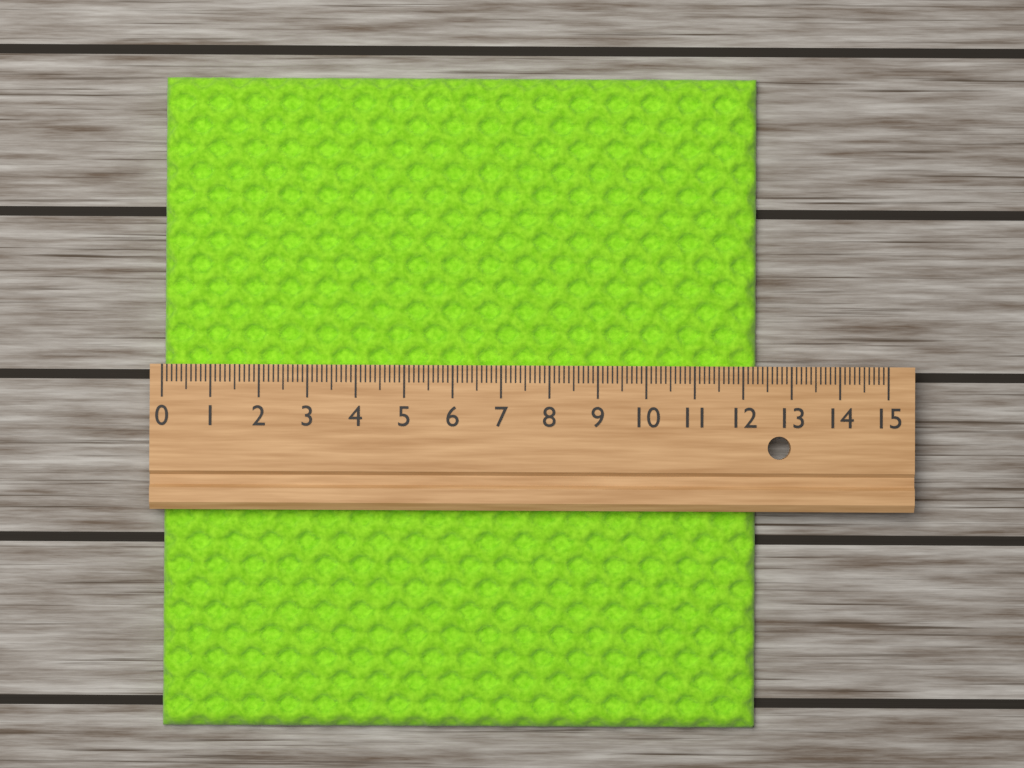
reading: 12.3 (no unit)
